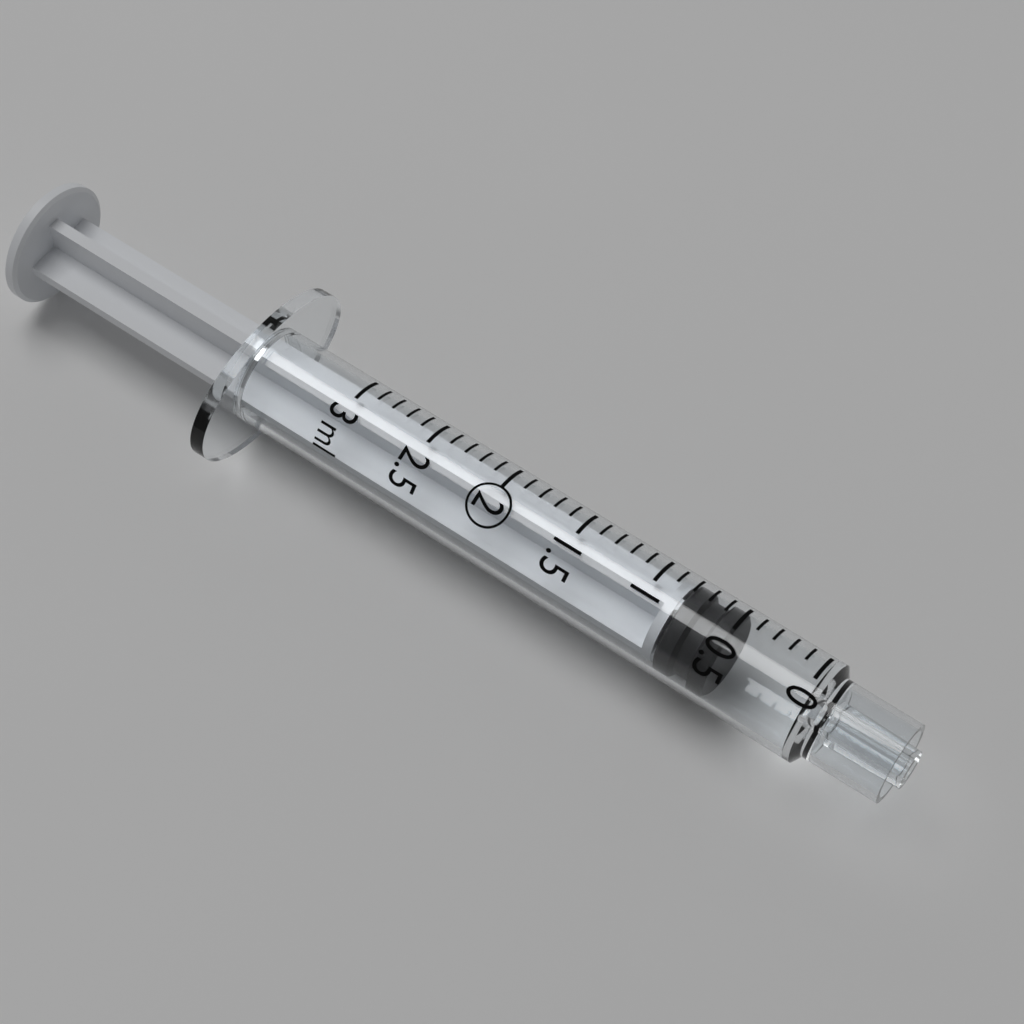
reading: 0.5 ml
